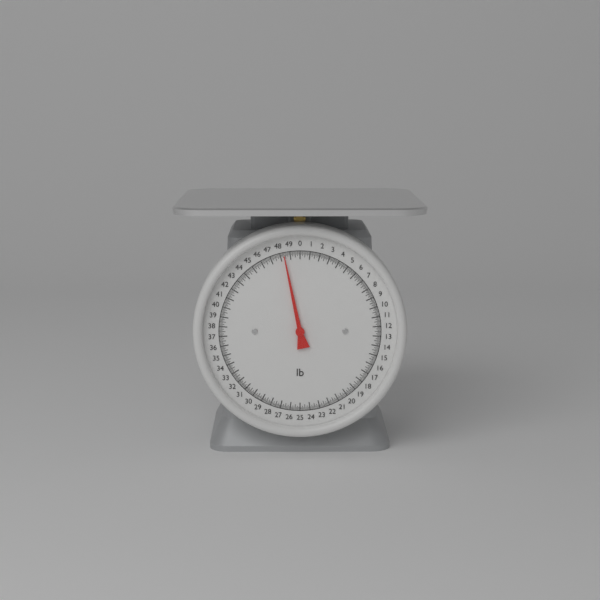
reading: 48.375 lb
